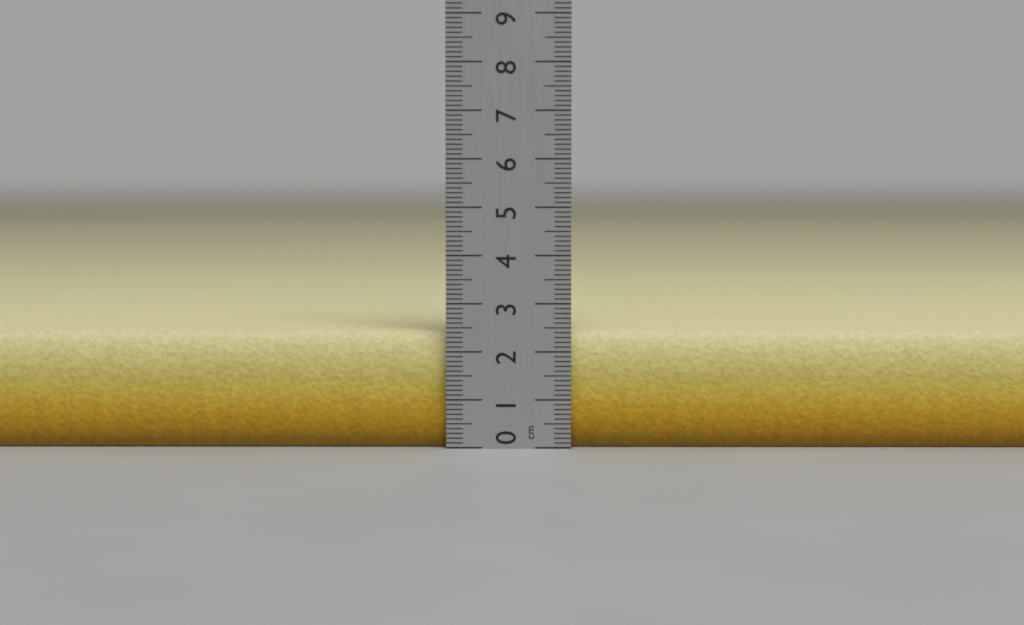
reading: 2.4 cm
